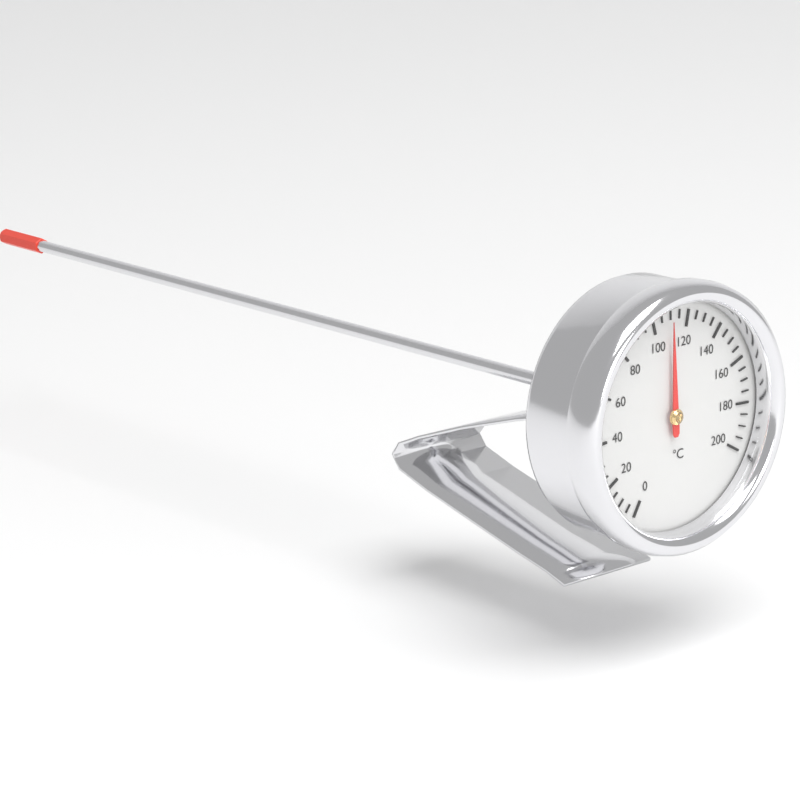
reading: 110 °C
